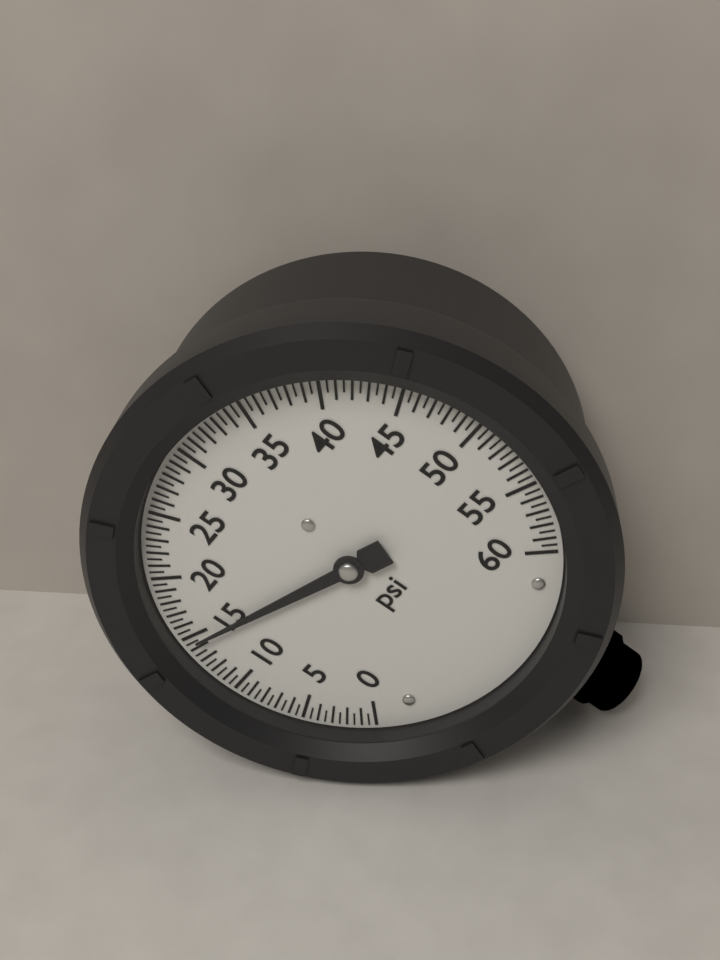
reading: 14.5 psi
